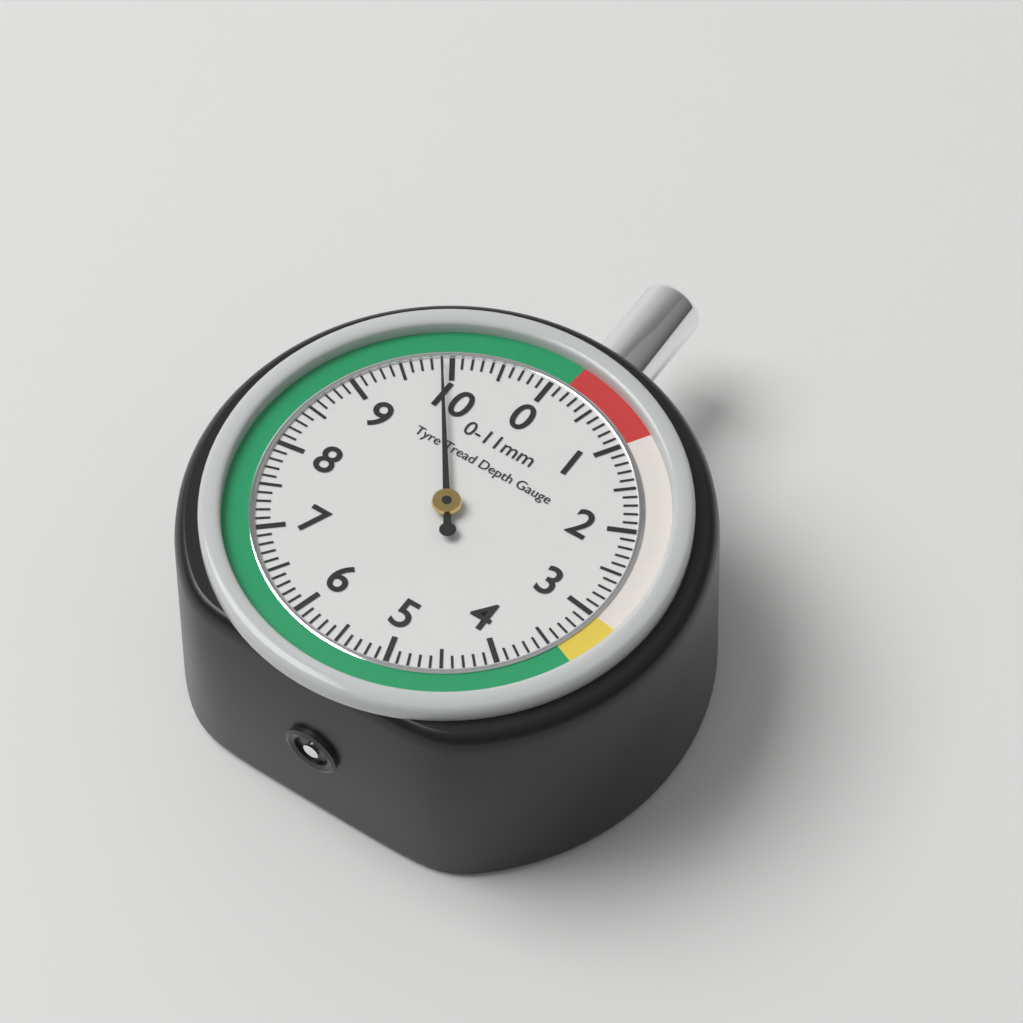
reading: 9.9 mm
